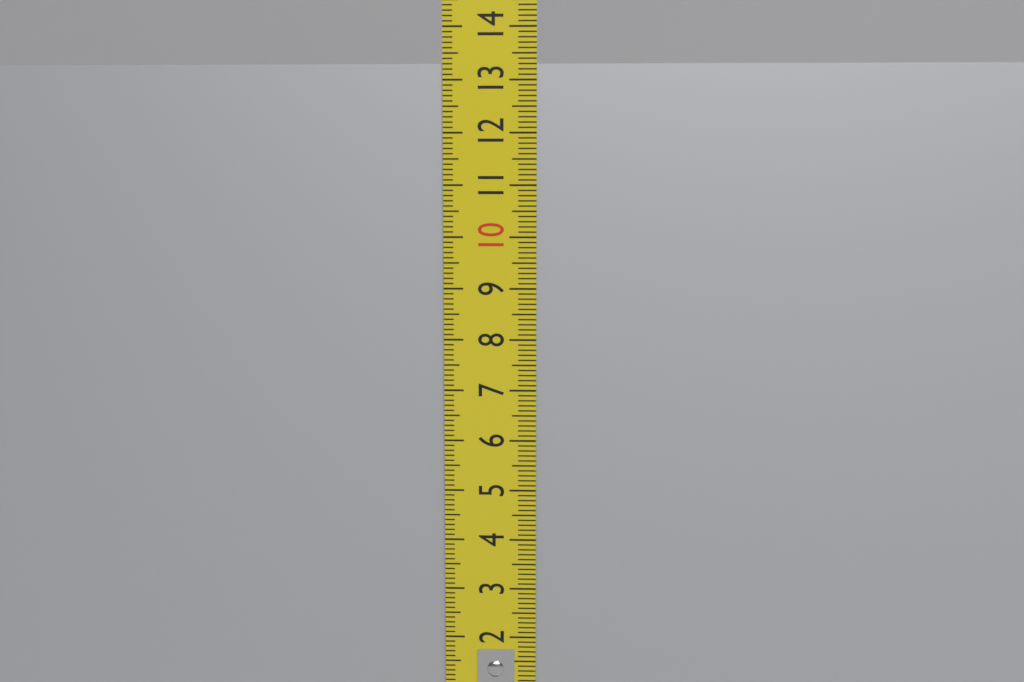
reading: 13.3 cm
